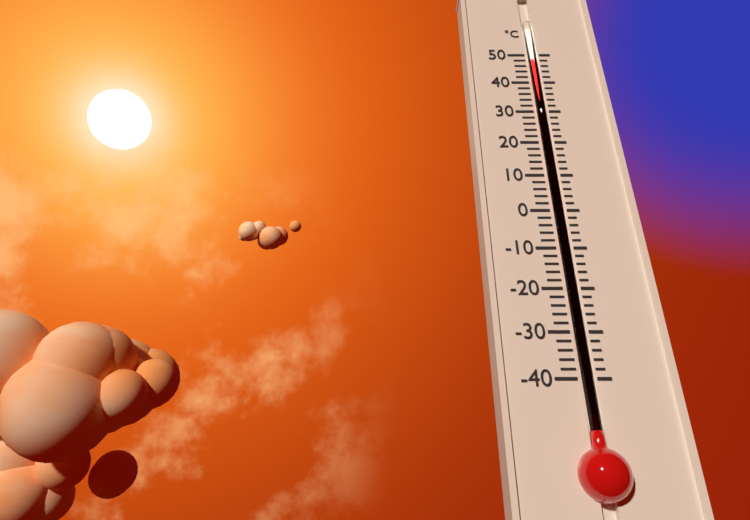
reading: 48 °C
